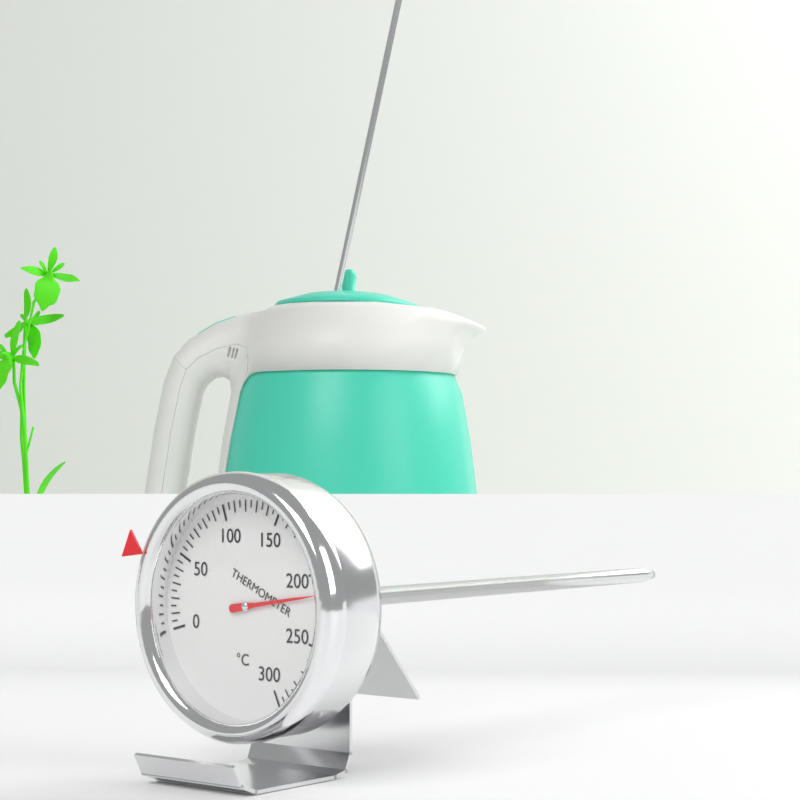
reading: 215 °C
